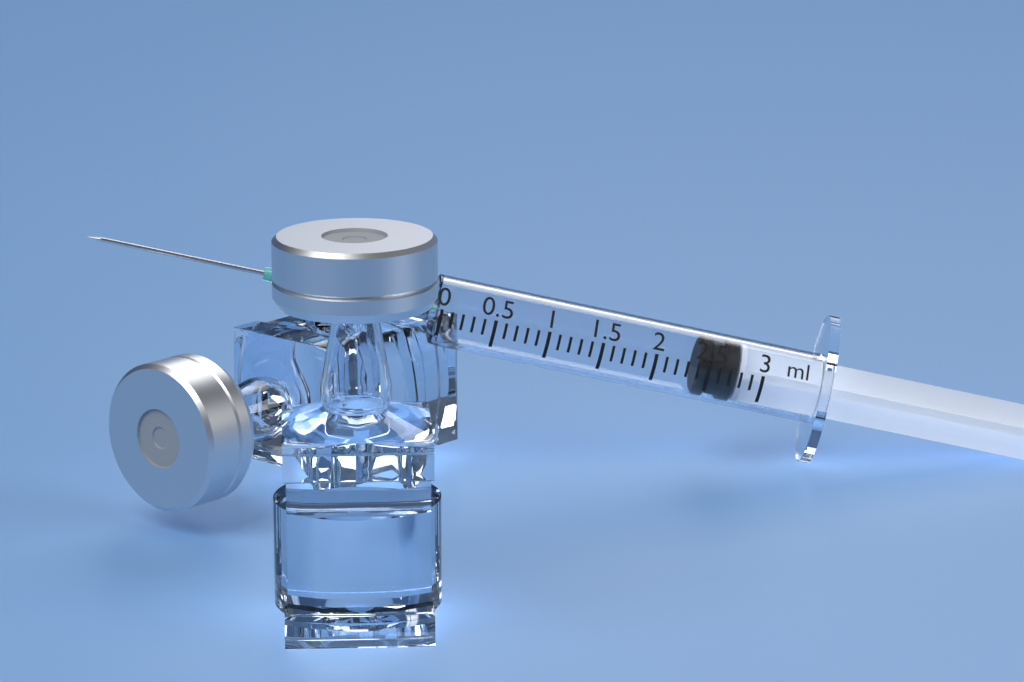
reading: 2.4 ml
